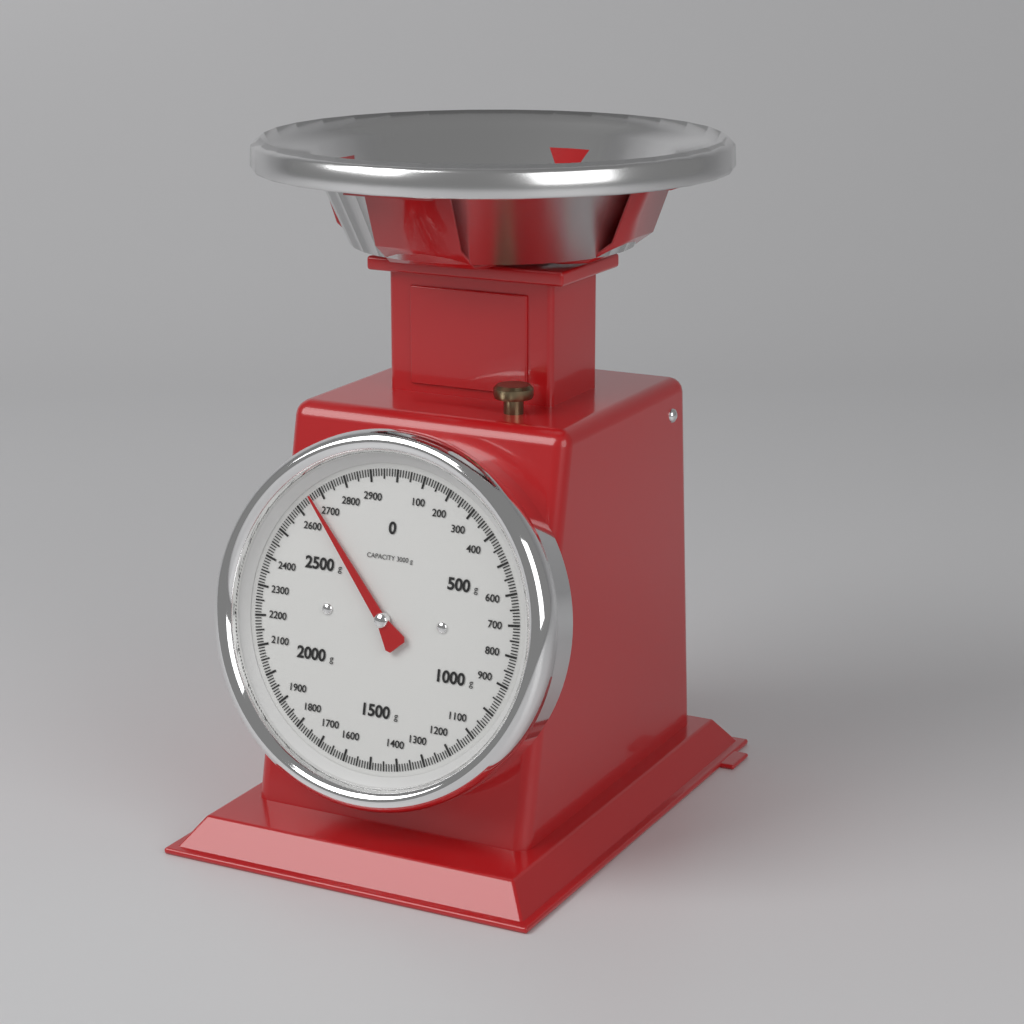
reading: 2660 g
